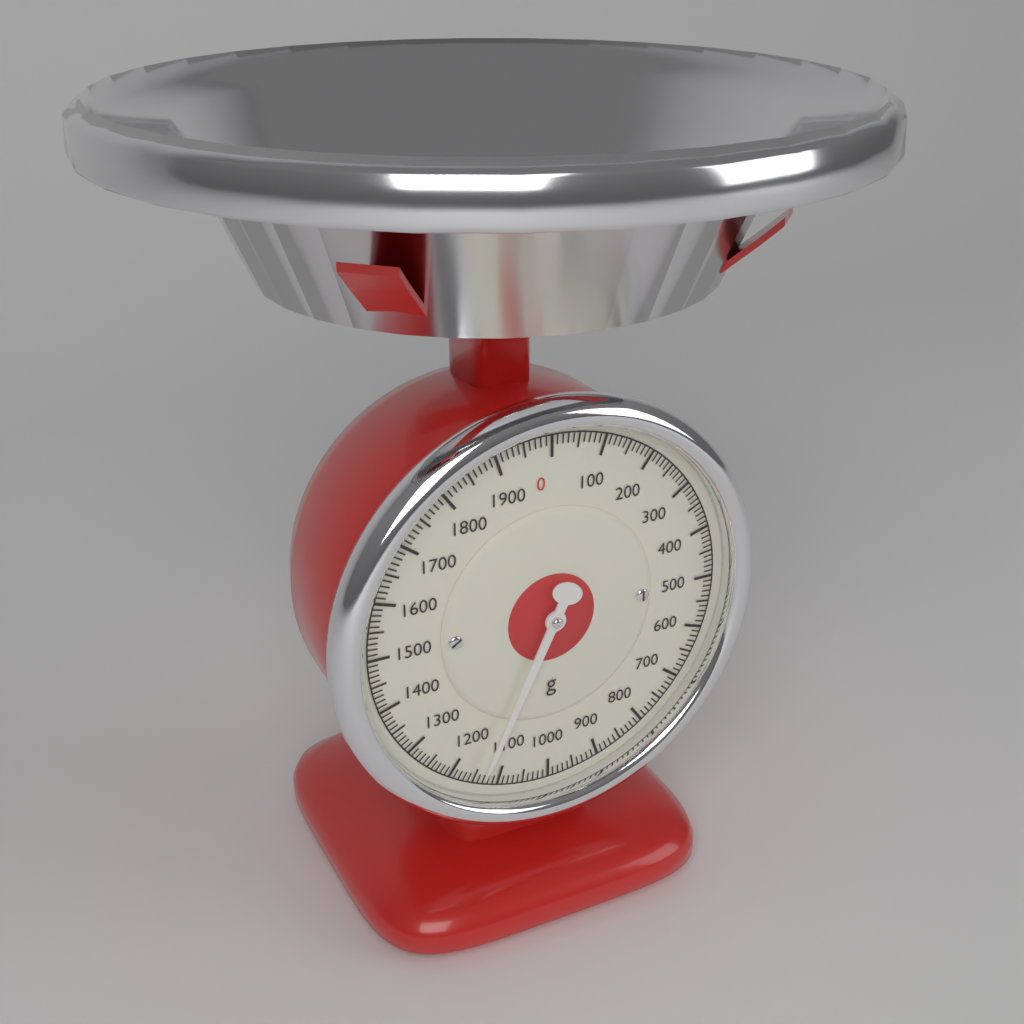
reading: 1140 g
